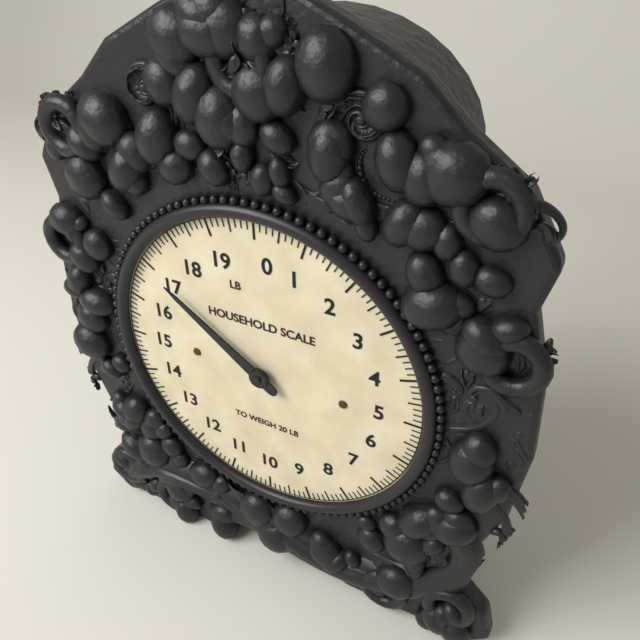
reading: 17.000 lb
